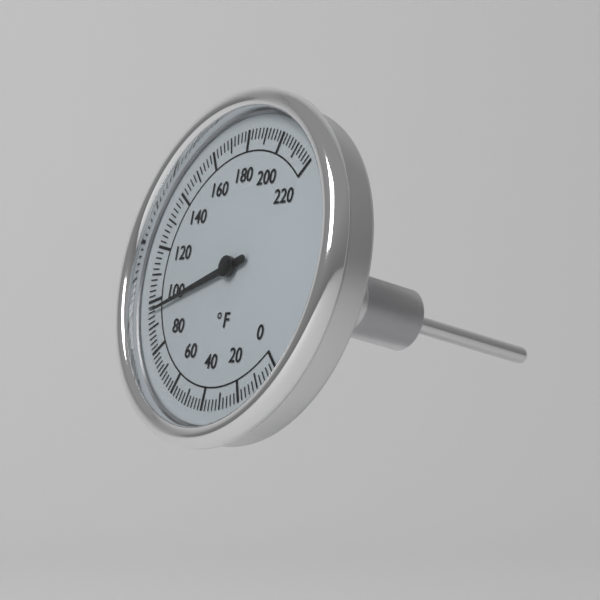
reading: 96 °F
